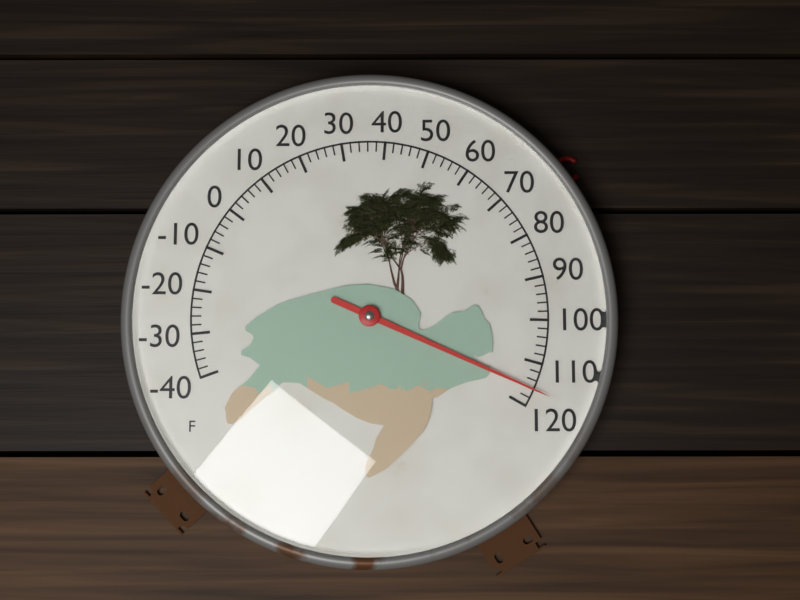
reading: 116 °F
